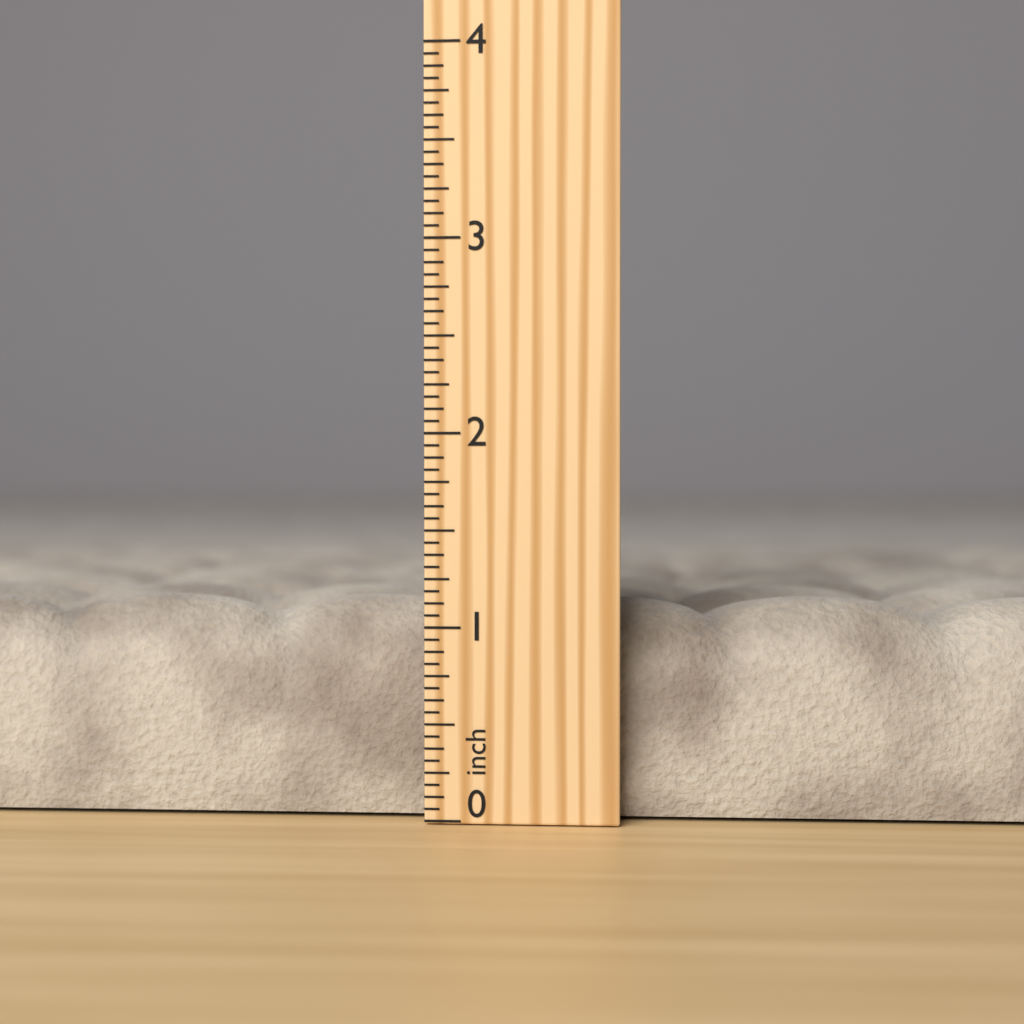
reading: 1.1250 inch
